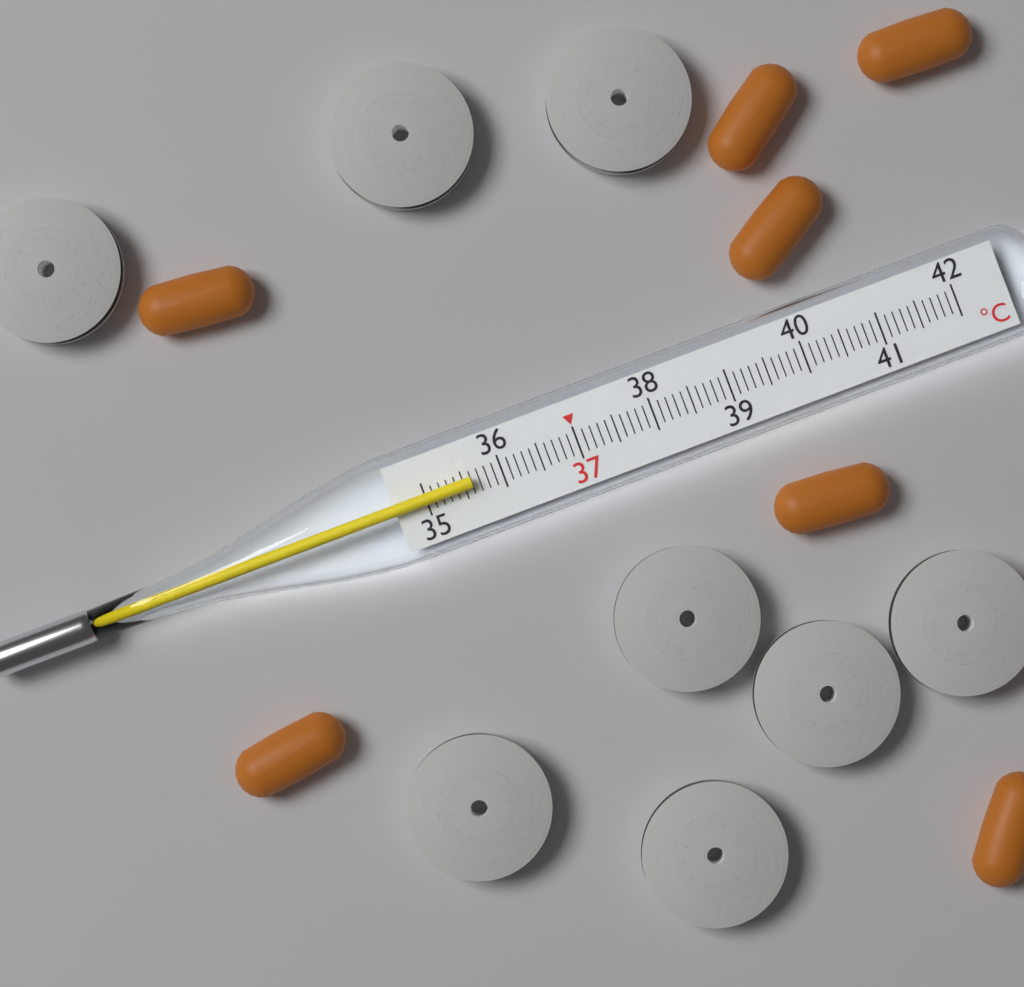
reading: 35.6 °C
